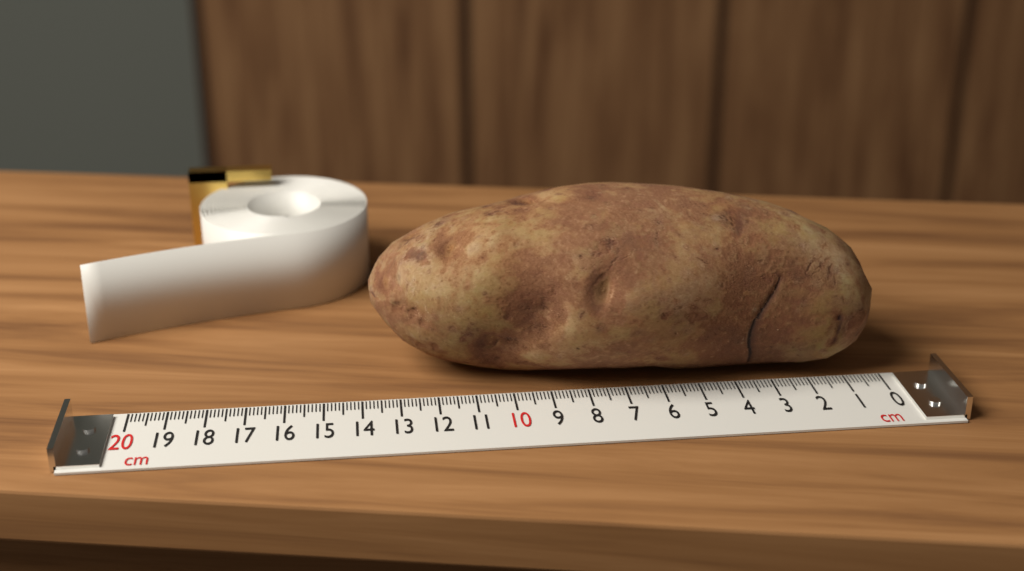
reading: 13.7 cm
